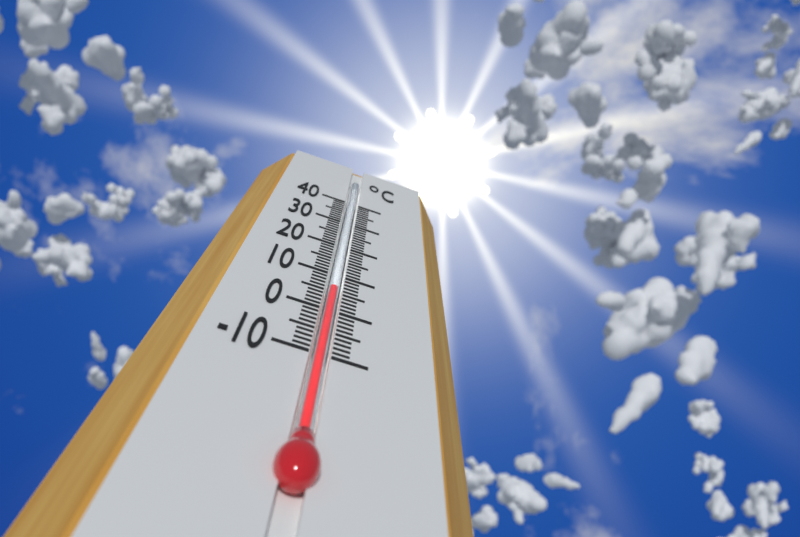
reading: 6 °C
